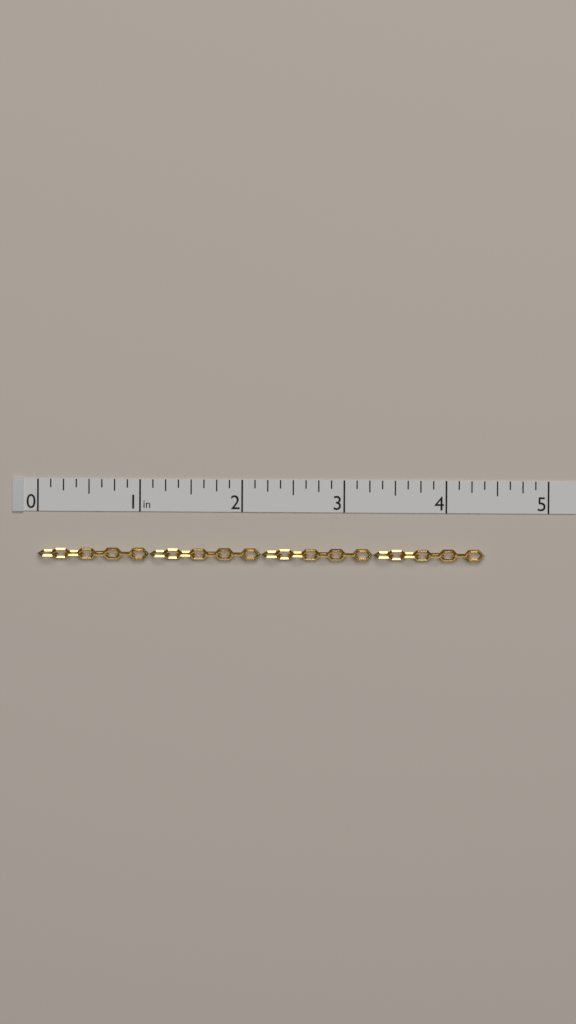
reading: 4.375 in
